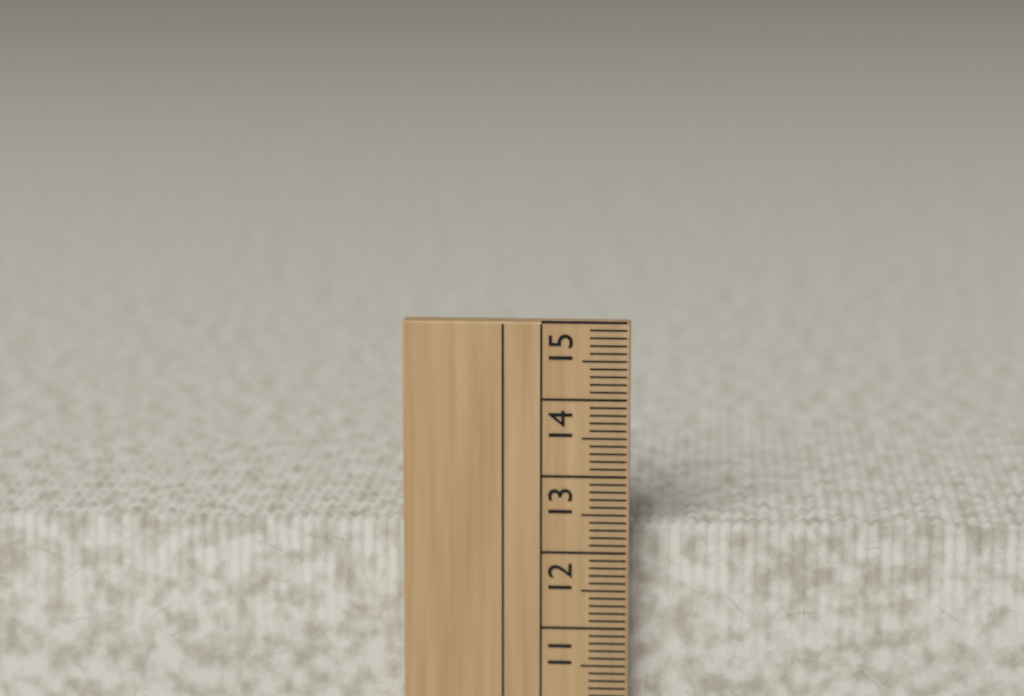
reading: 12.3 cm
